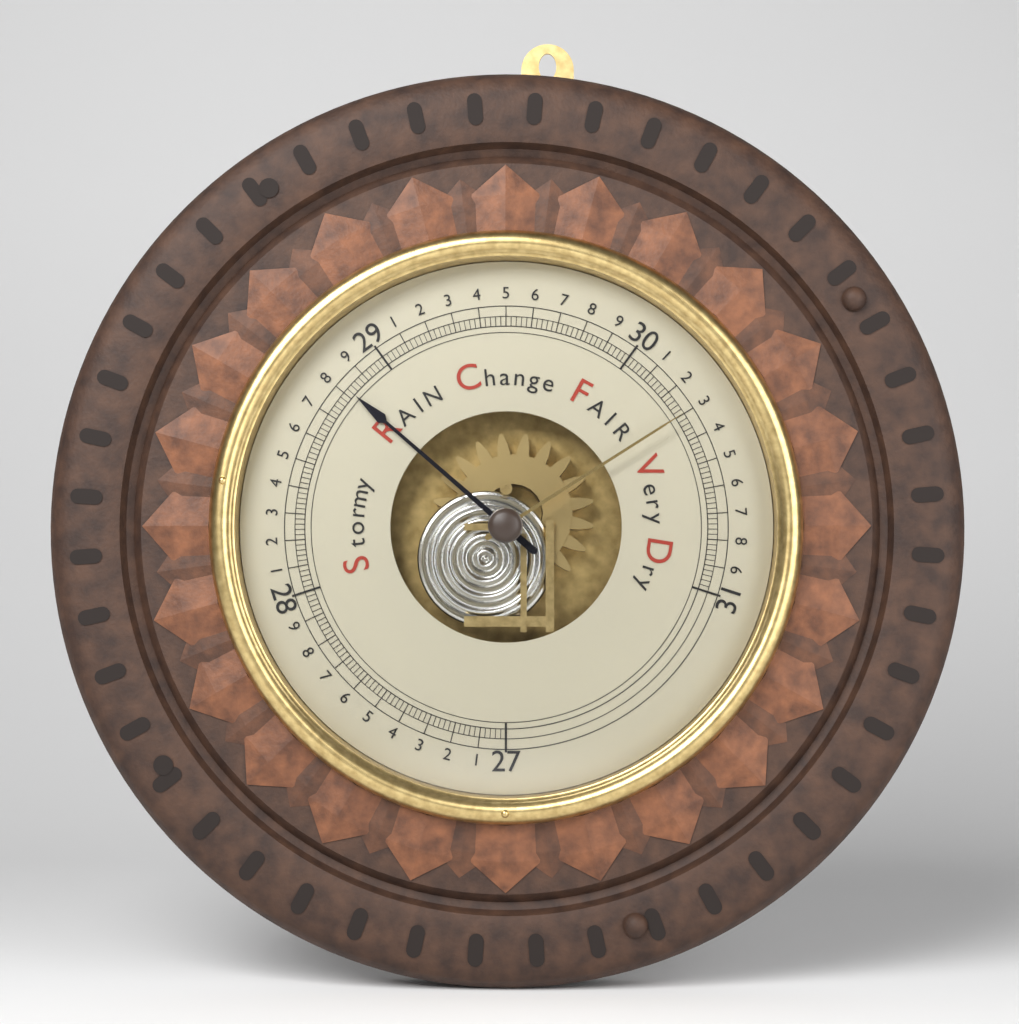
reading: 28.82 inHg
